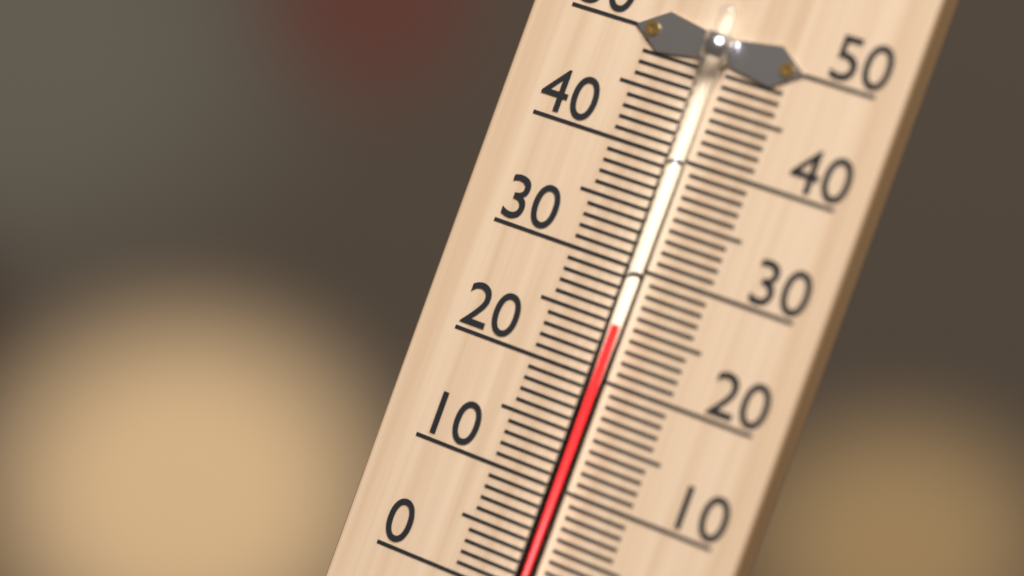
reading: 25 °C
